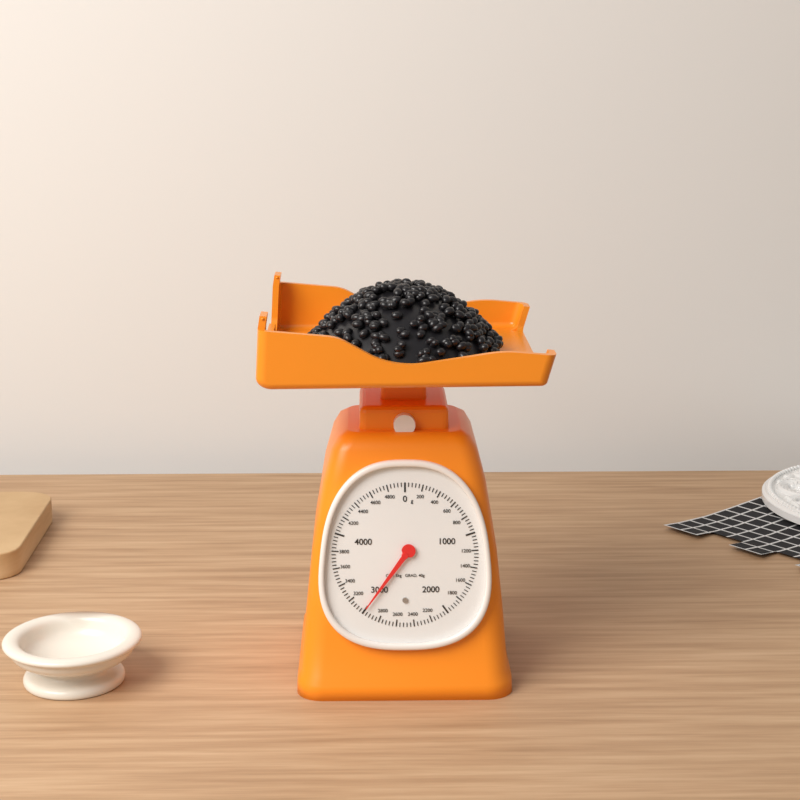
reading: 3000 g
